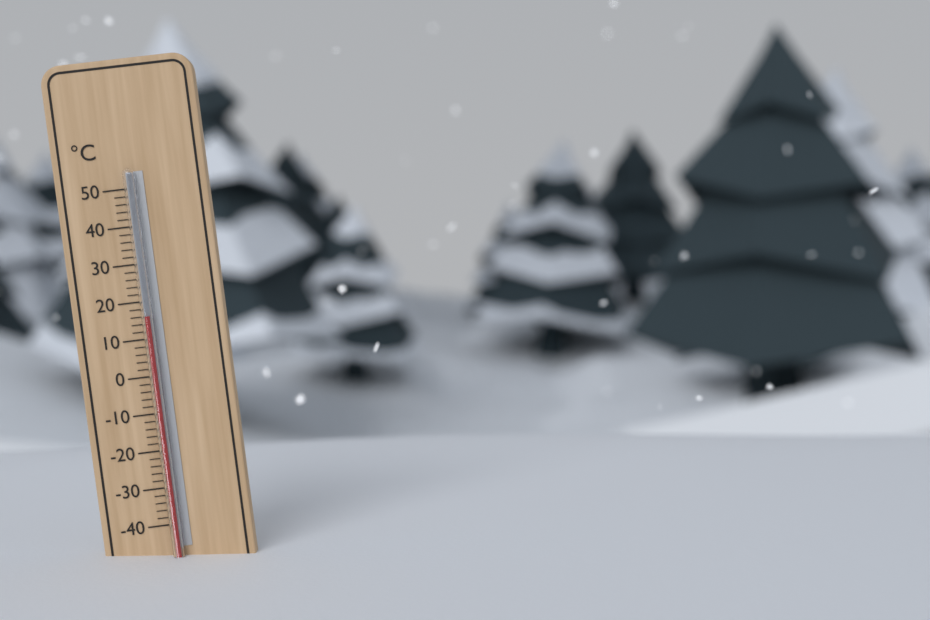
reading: 16 °C
